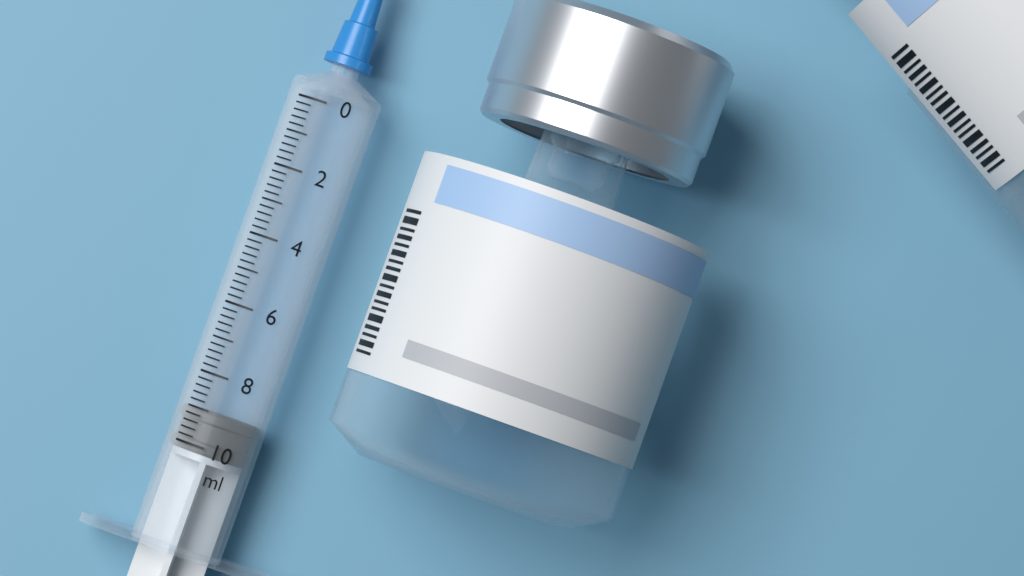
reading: 9.0 ml
